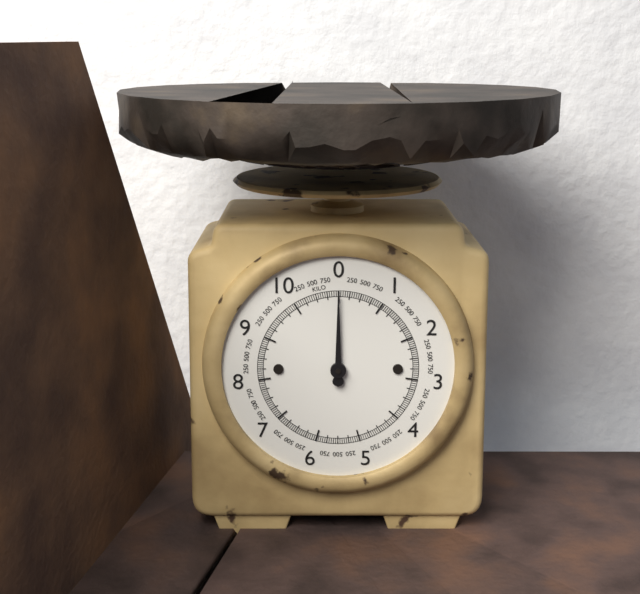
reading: 0.00 kg
